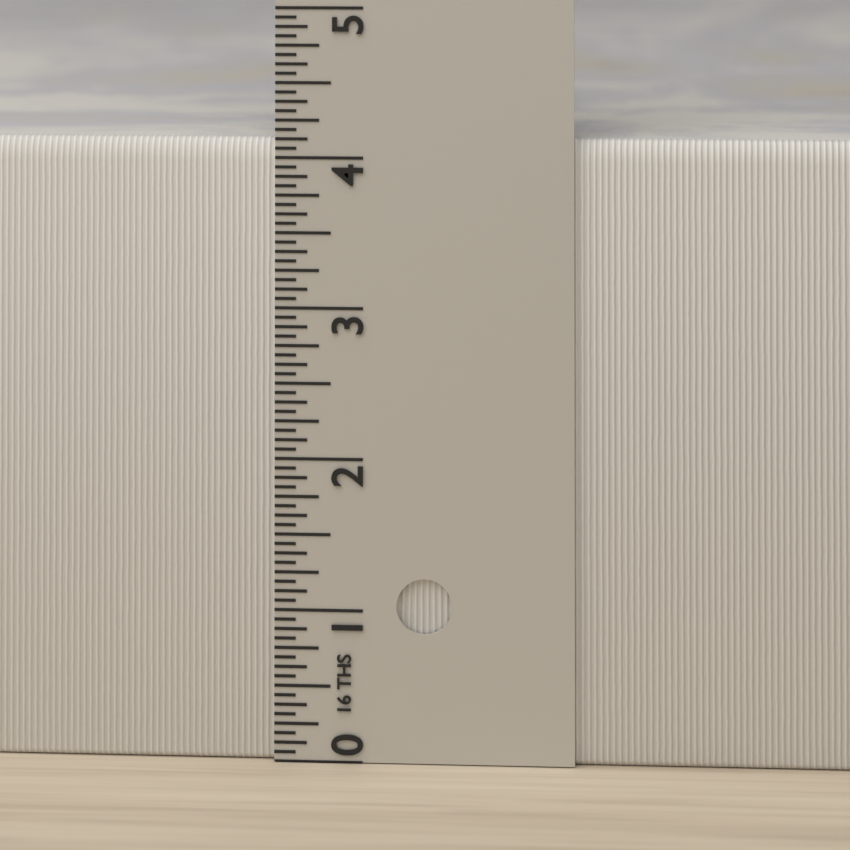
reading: 4.1250 in
